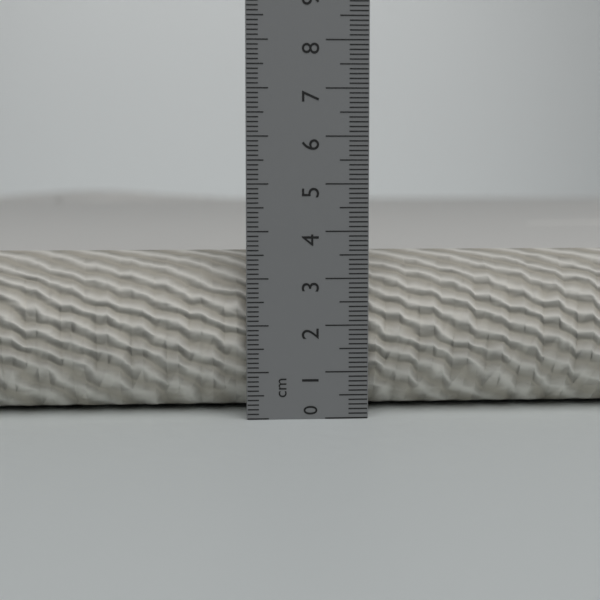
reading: 3.5 cm
